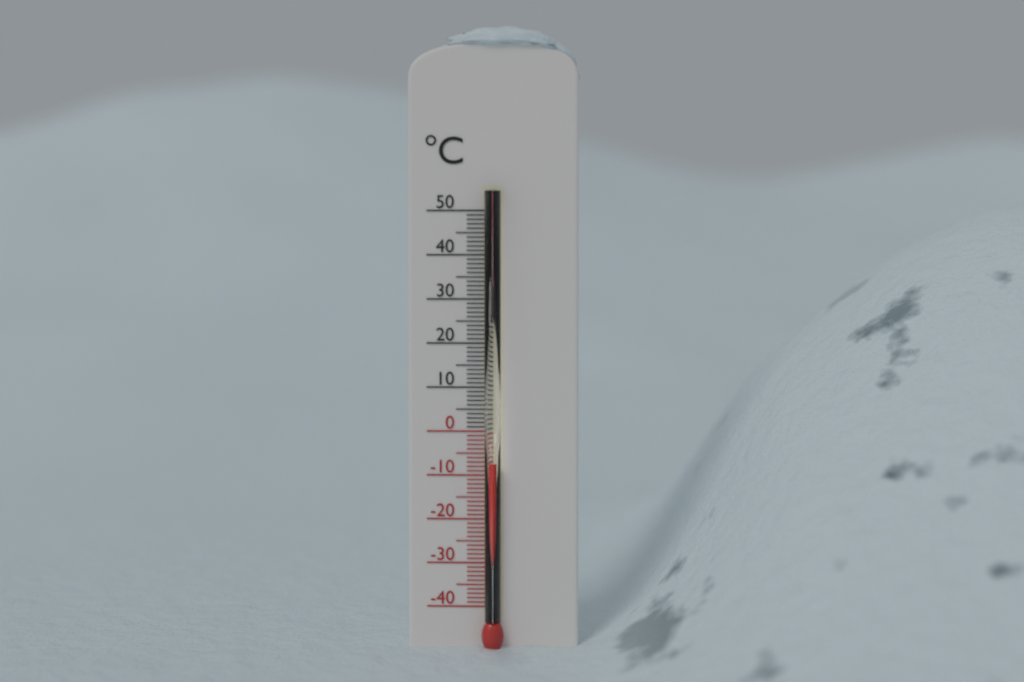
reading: -7 °C
